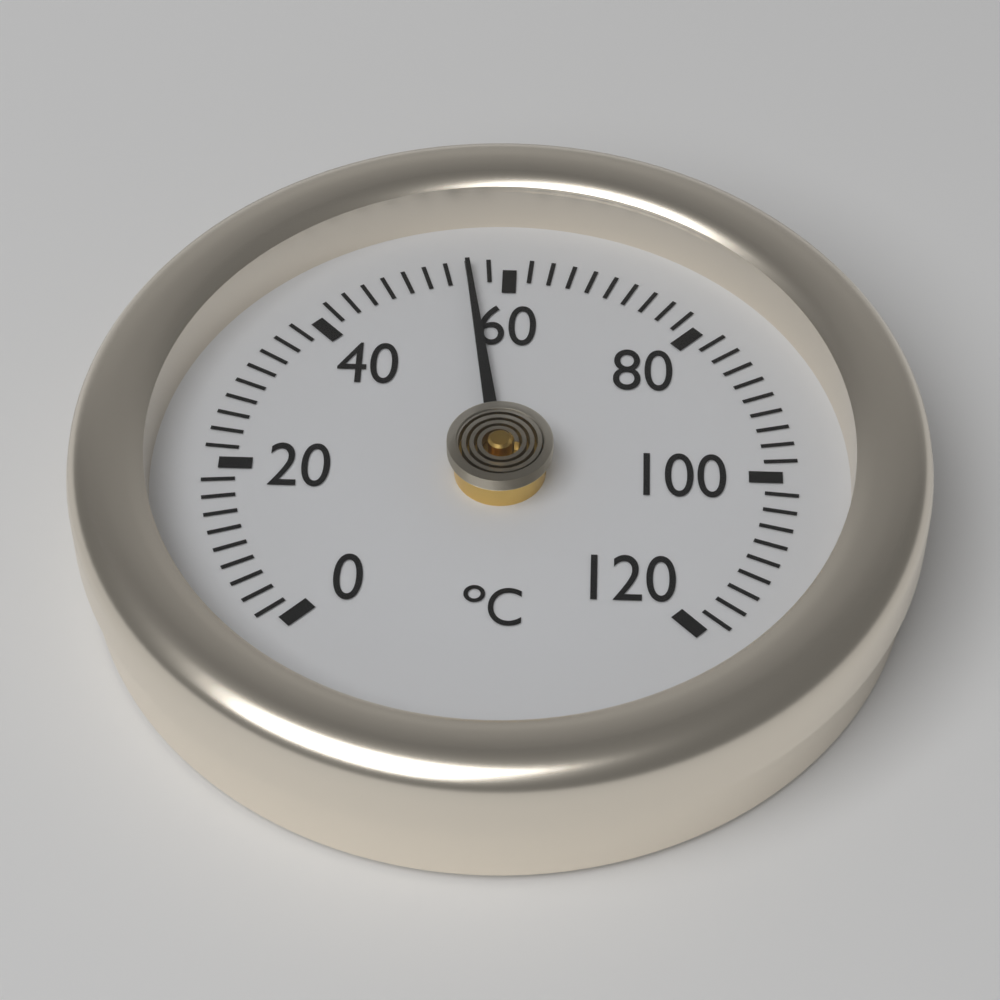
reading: 56 °C
